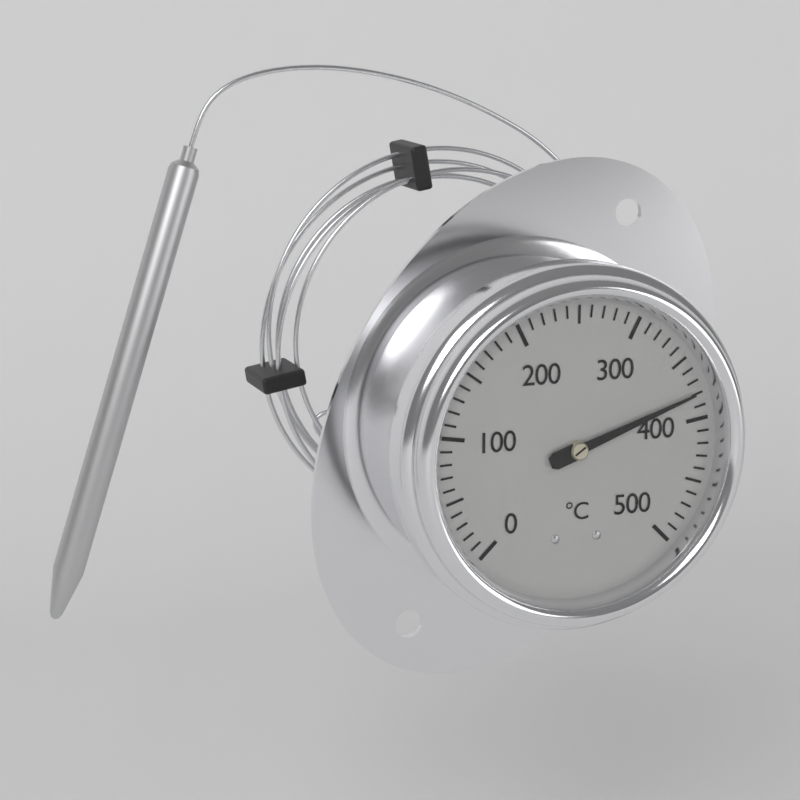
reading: 380 °C
